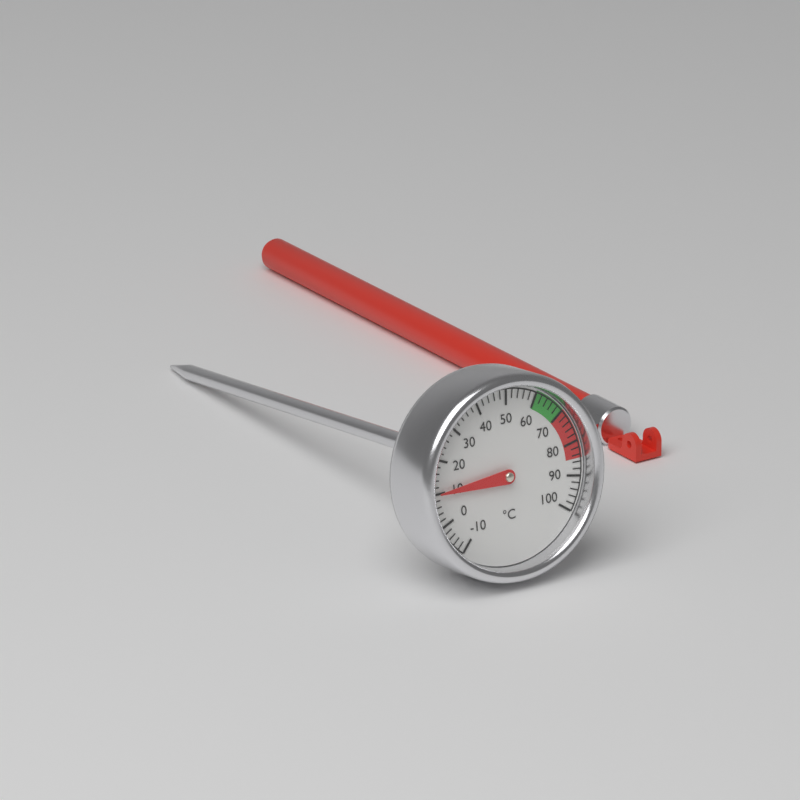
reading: 10 °C
